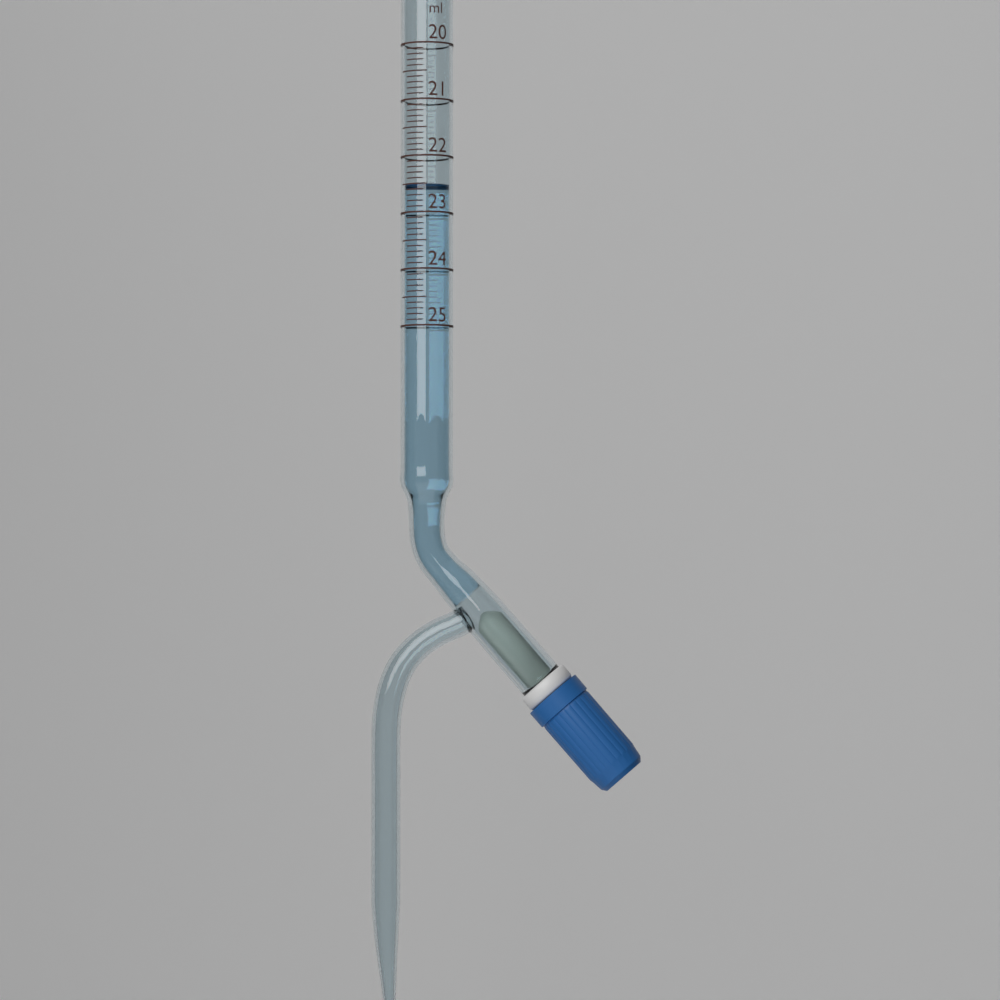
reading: 22.5 ml
